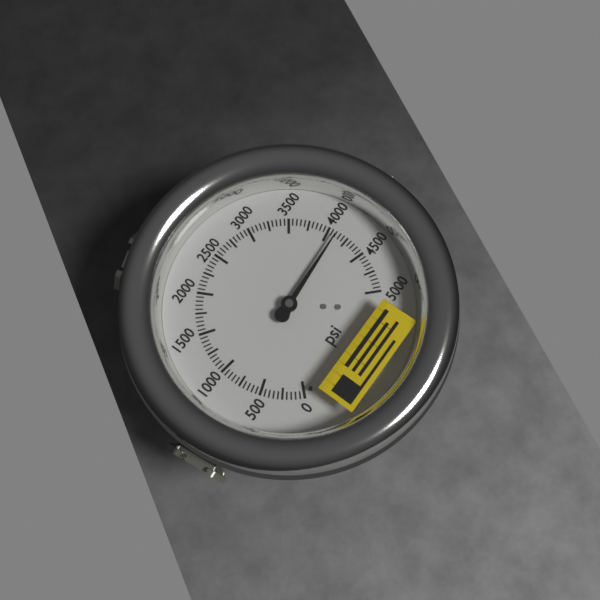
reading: 4100 psi
